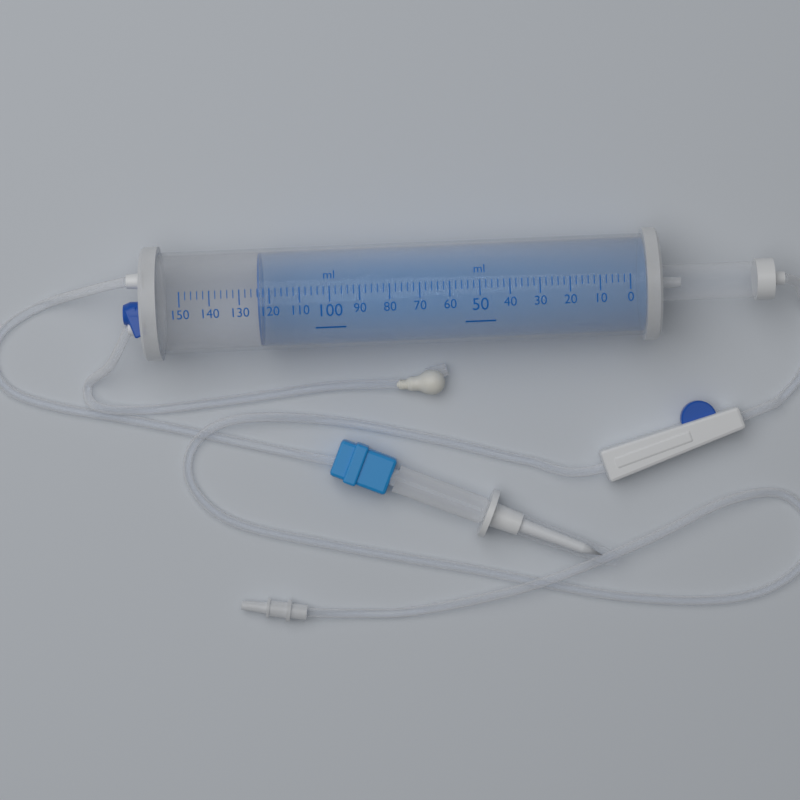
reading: 124 ml
